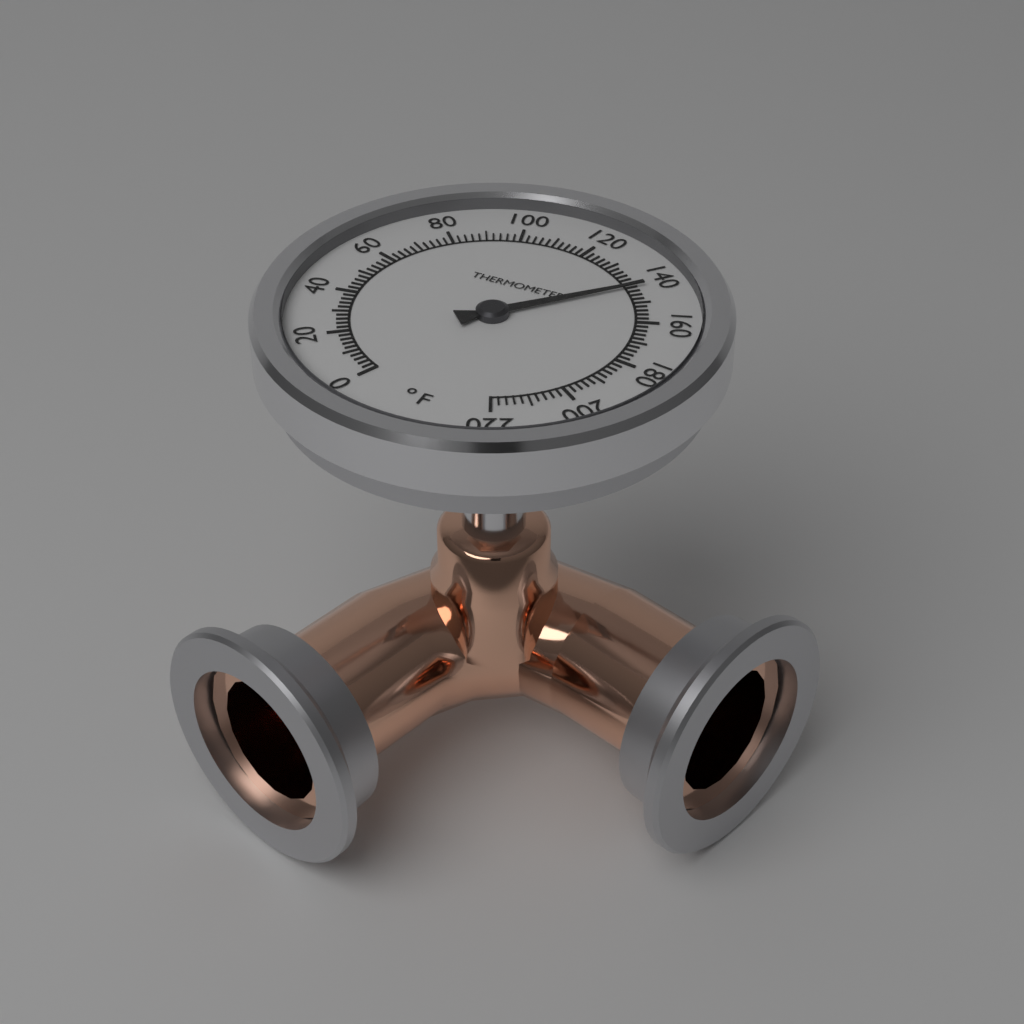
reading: 142 °F
